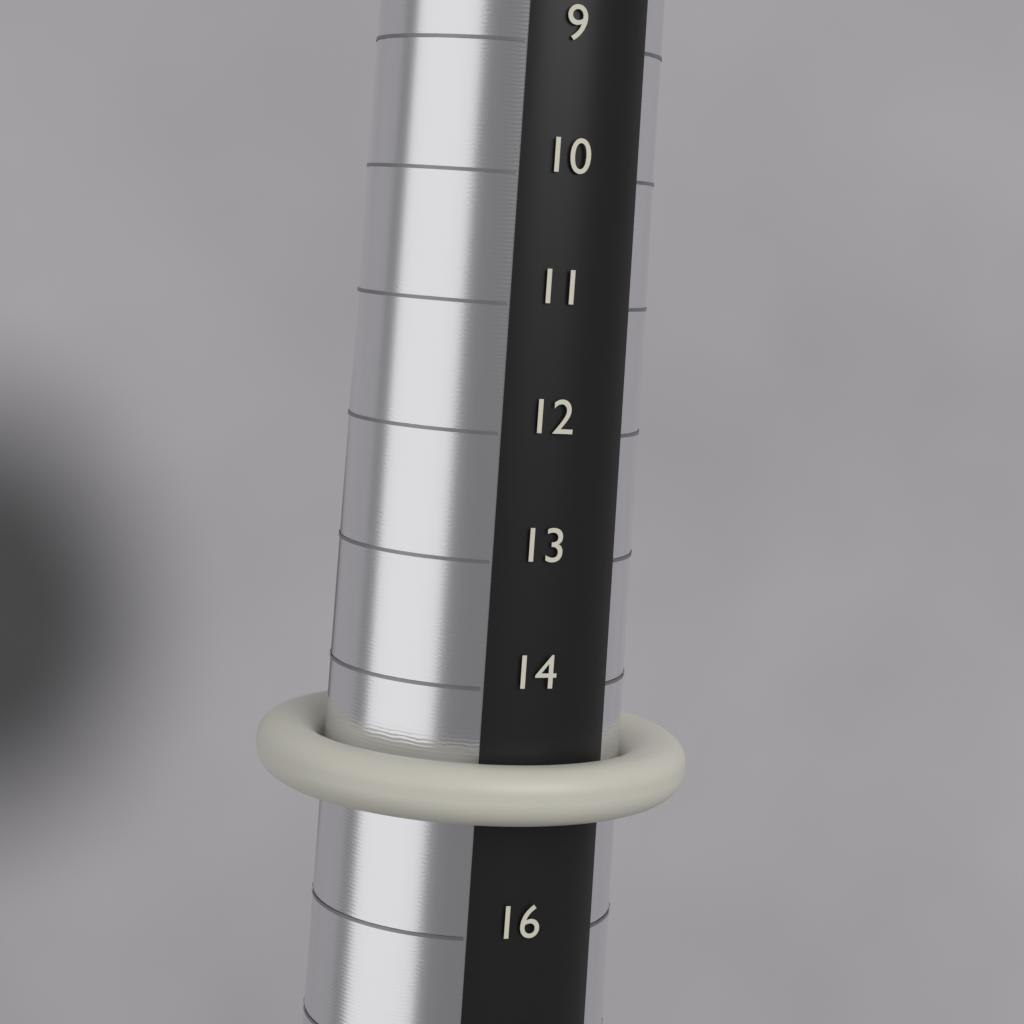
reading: 15 (no unit)
